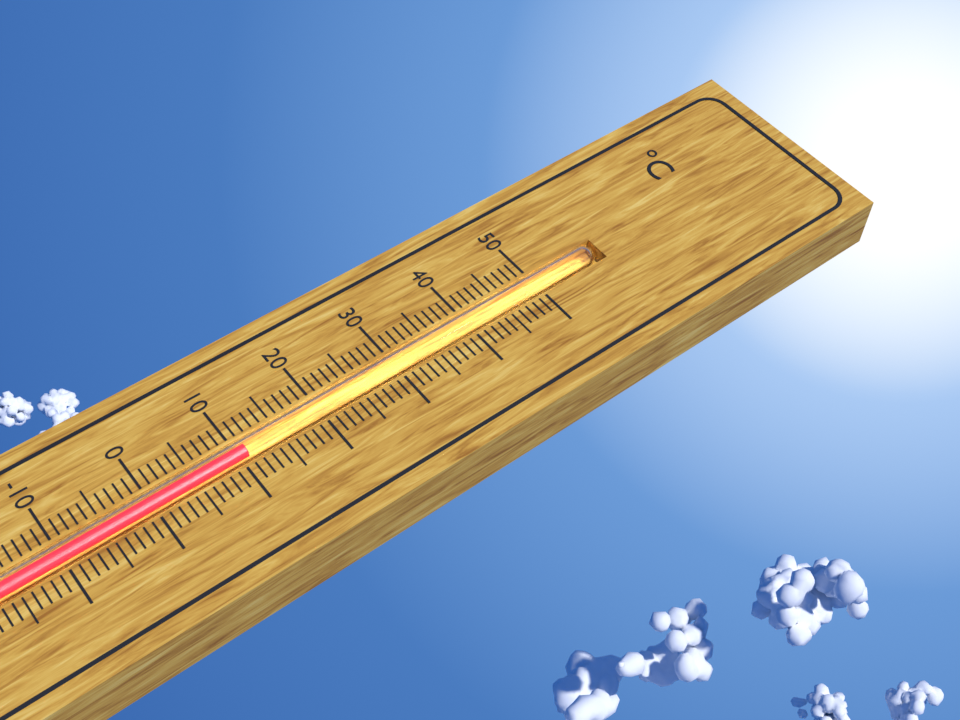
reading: 11 °C
